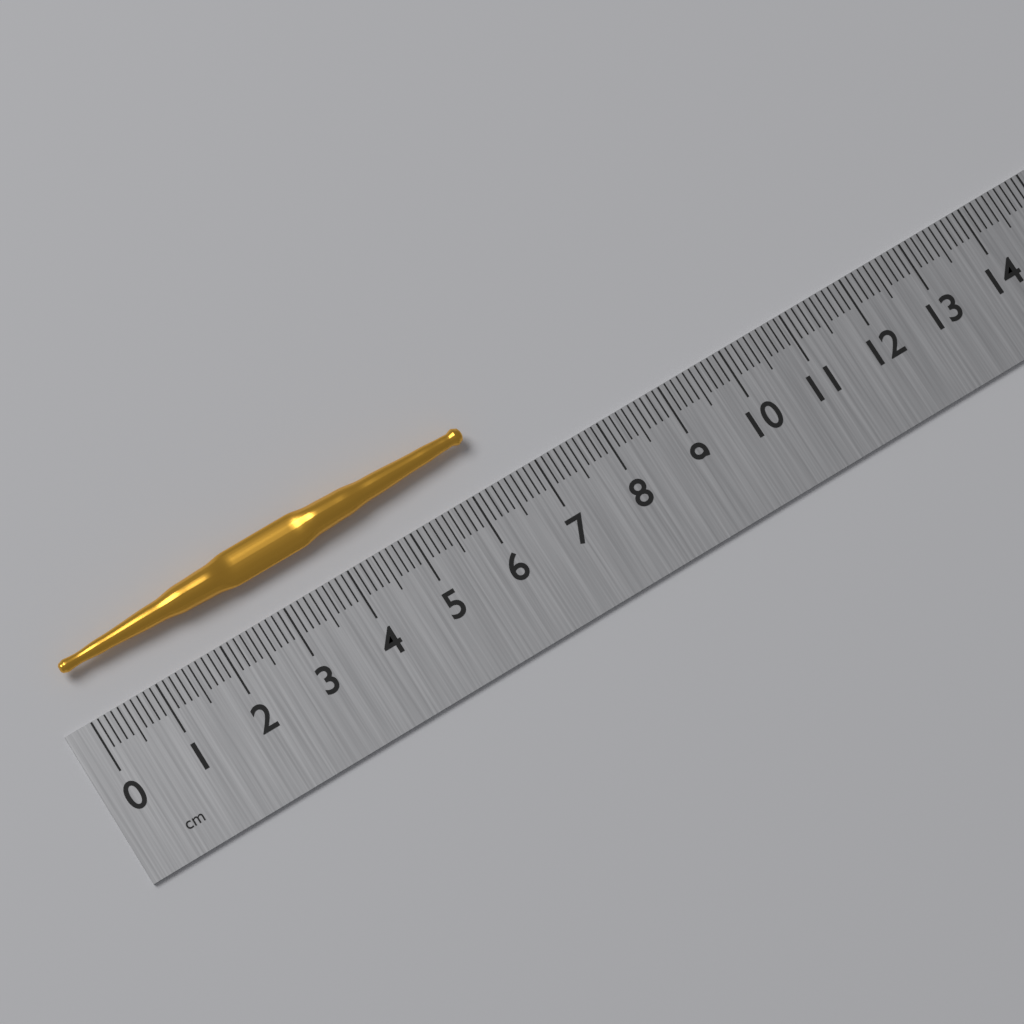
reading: 6.3 cm
